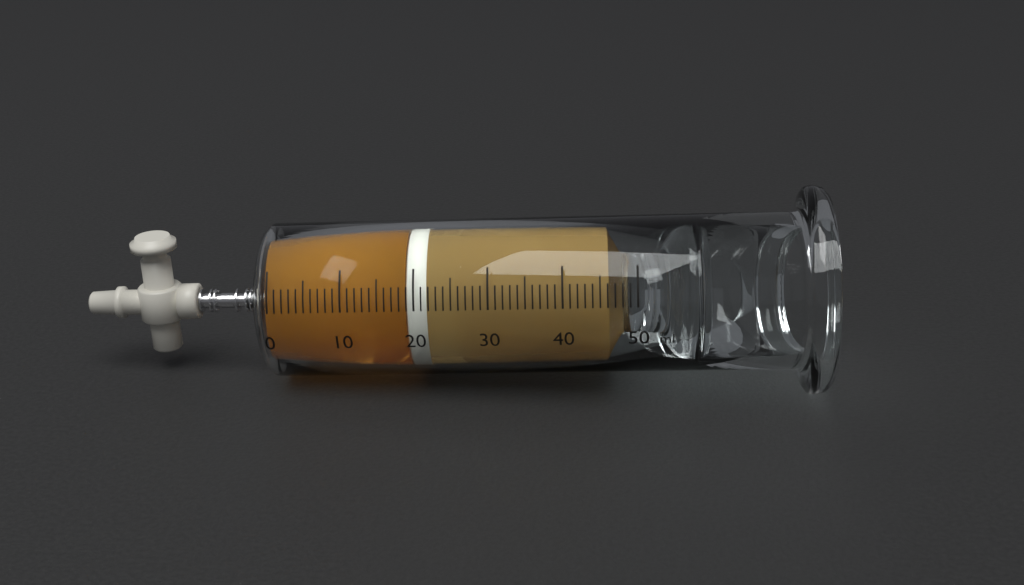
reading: 19 ml
